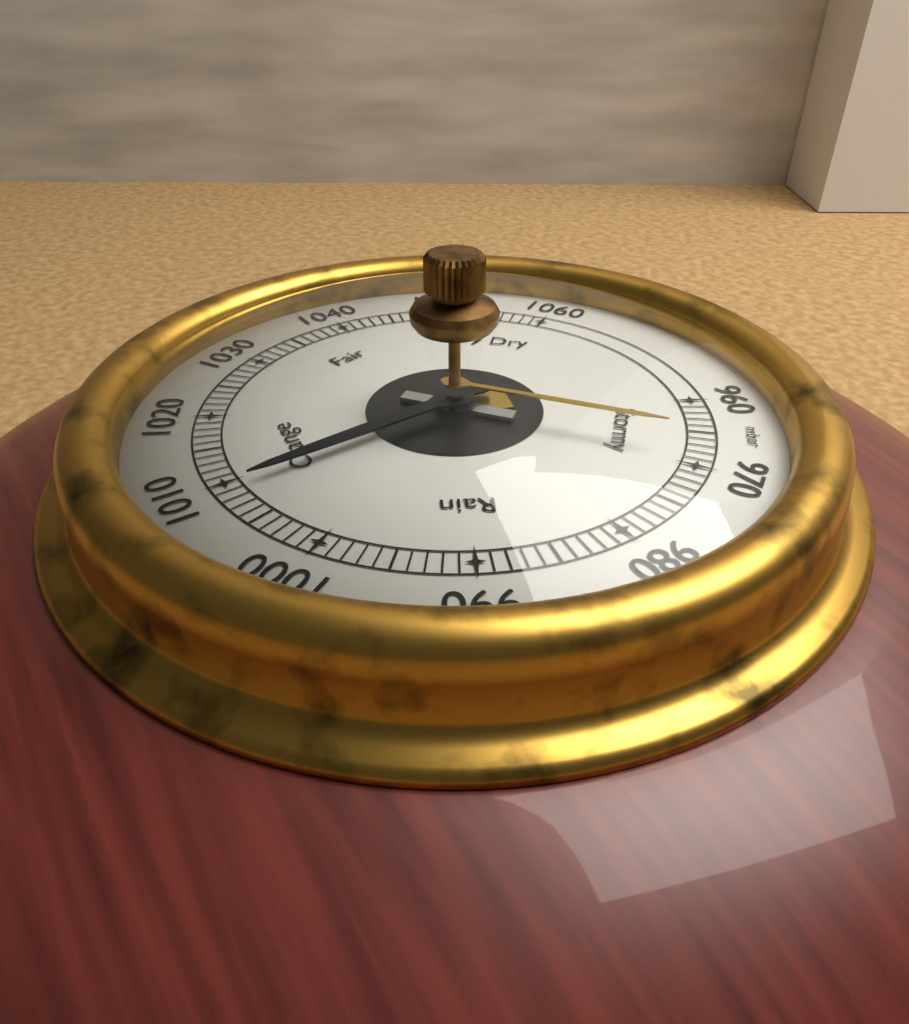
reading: 1009 mbar
